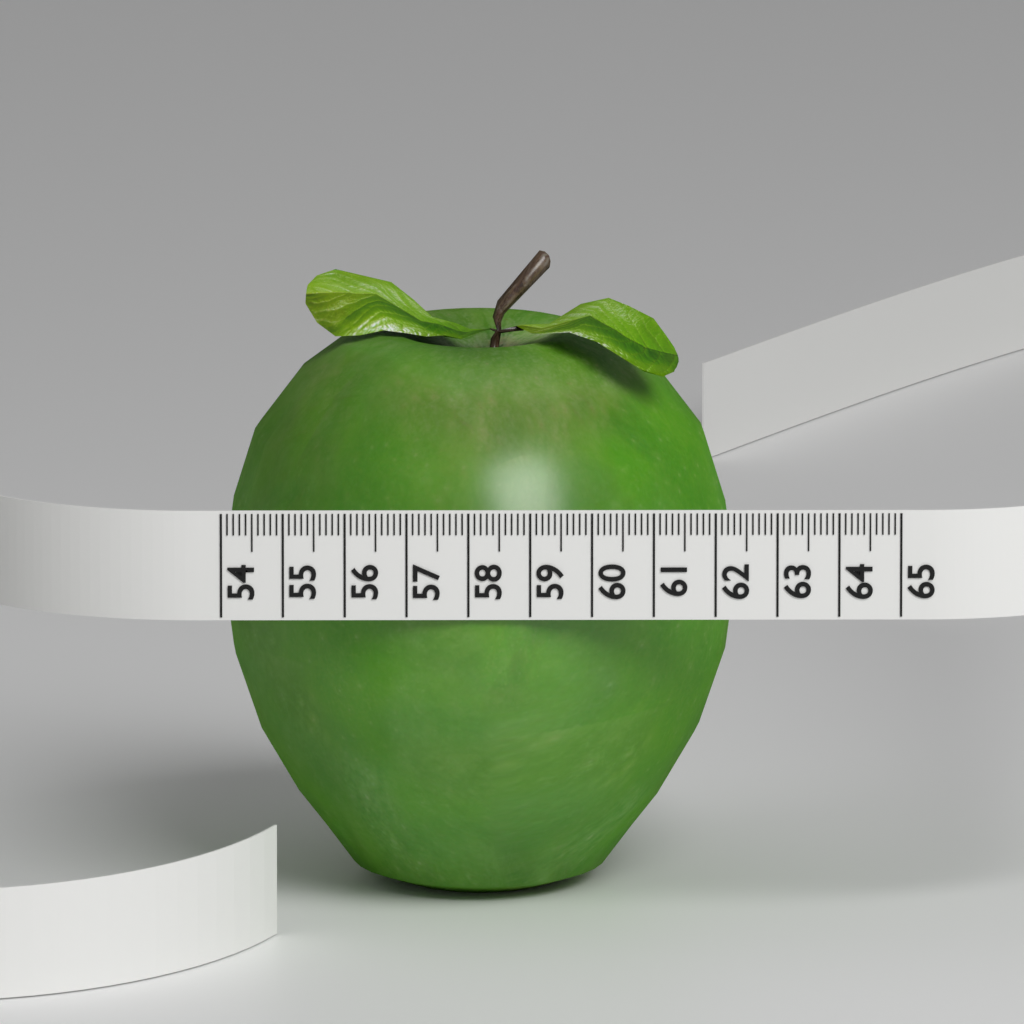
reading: 62.4 (no unit)
